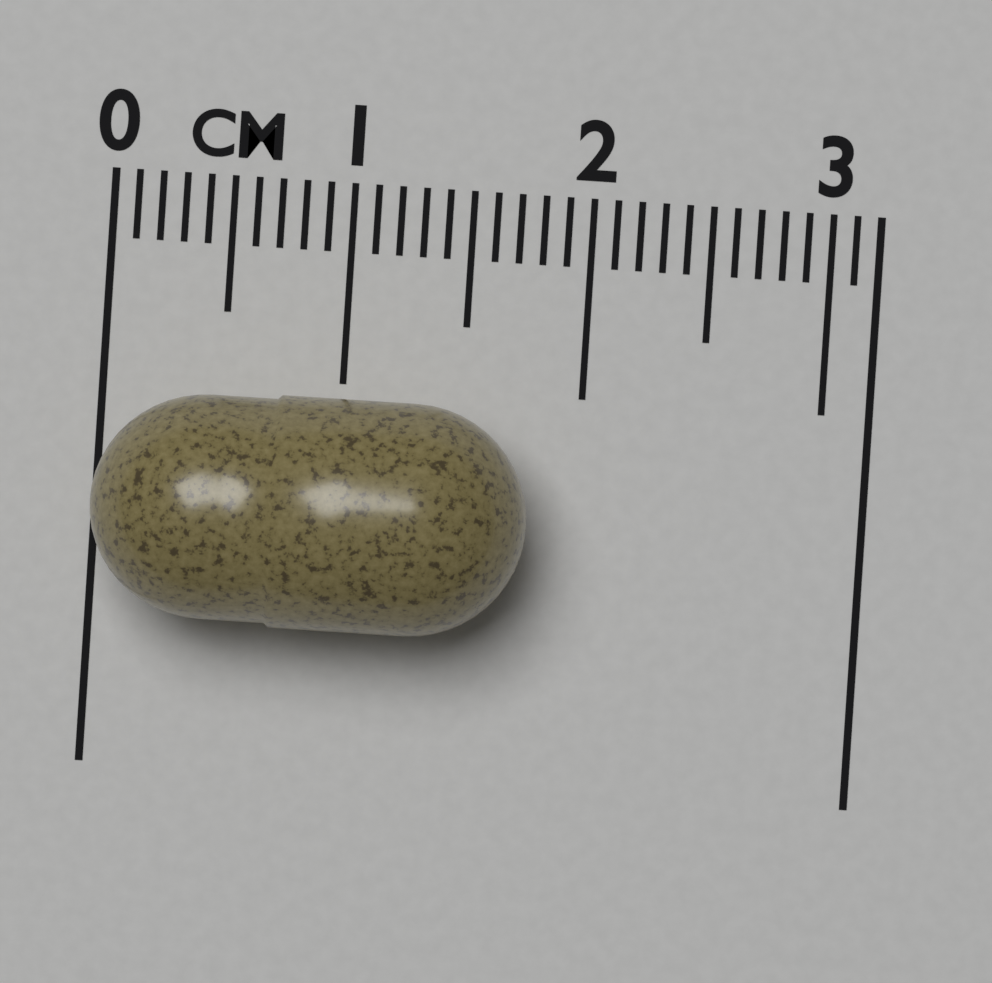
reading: 1.8 cm
